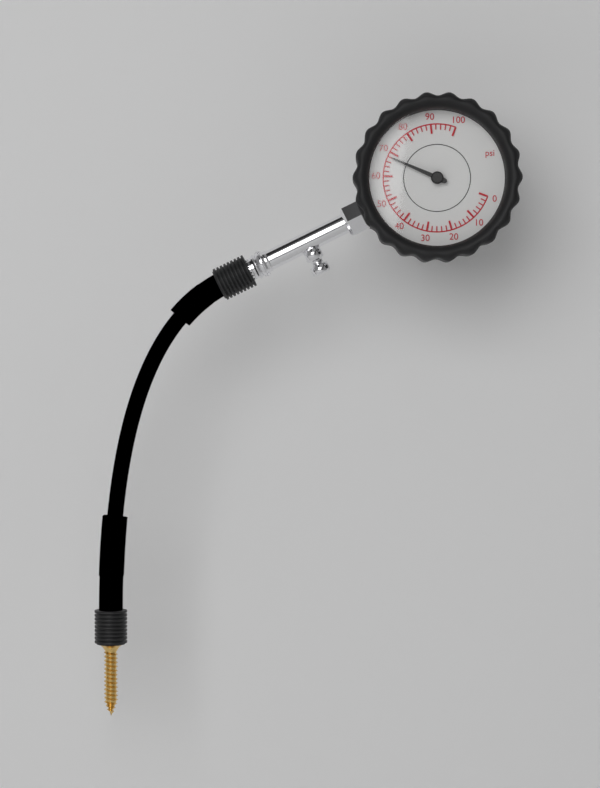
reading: 68 psi
